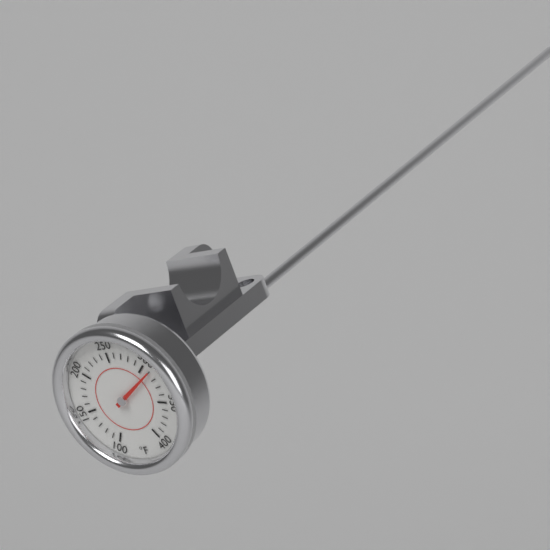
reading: 310 °F
